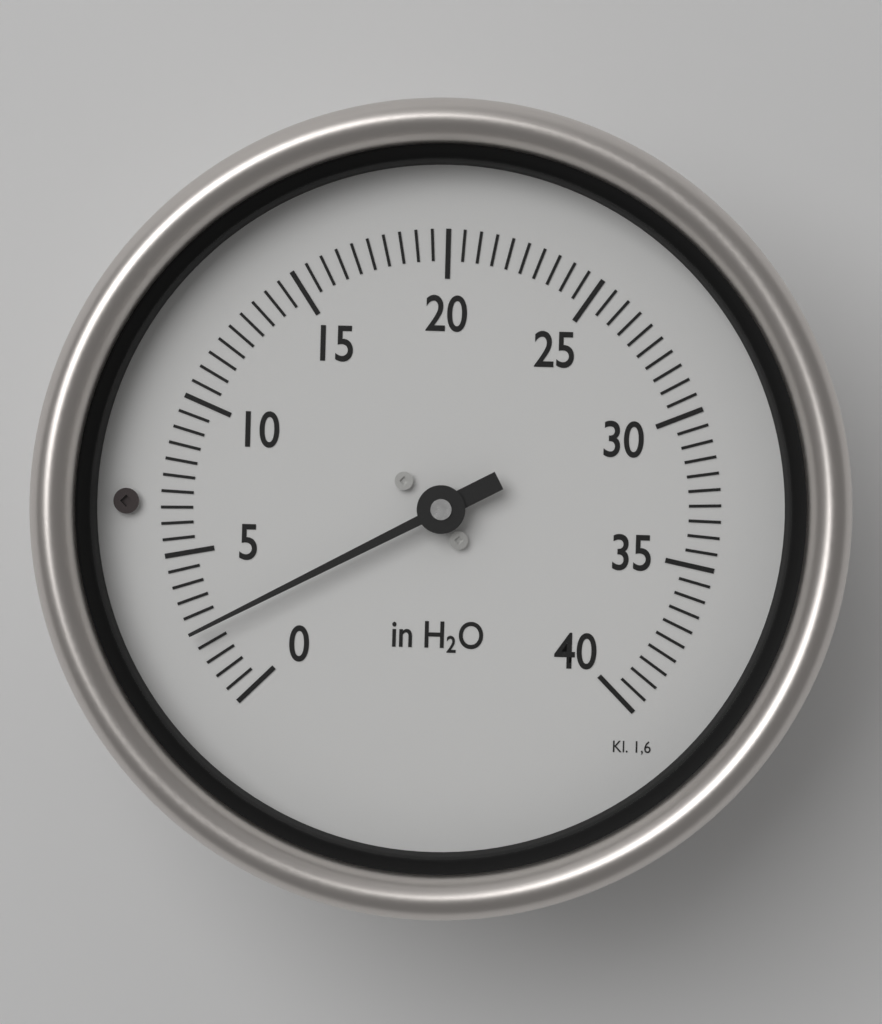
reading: 2.5 in H2O
